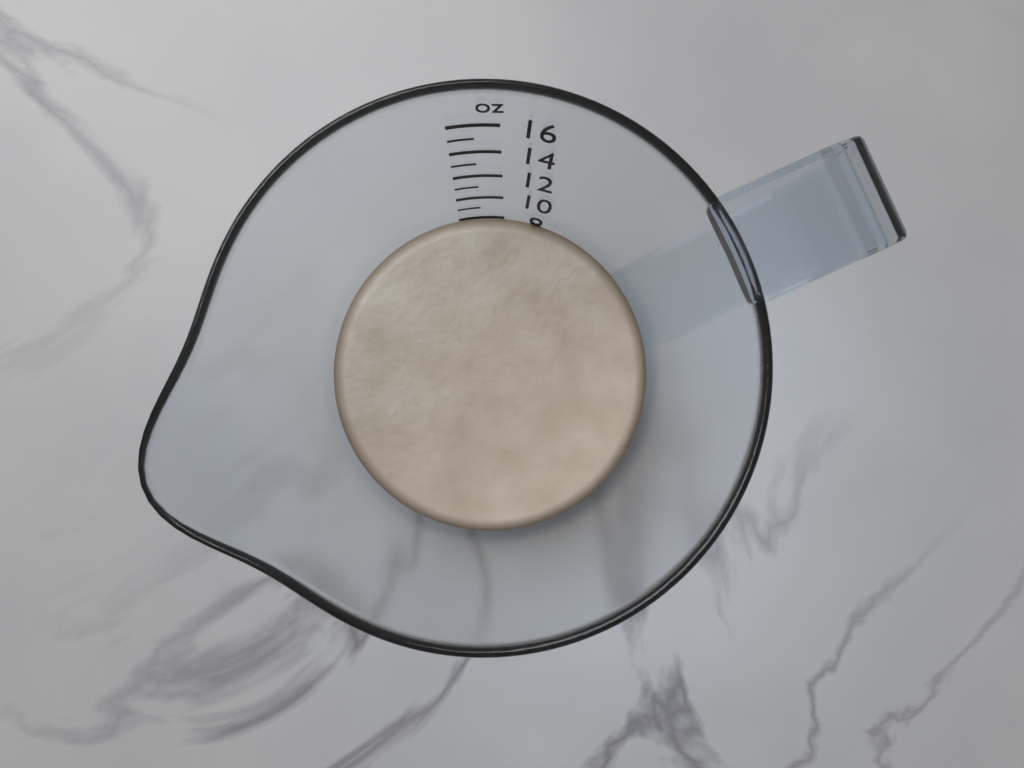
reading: 8 oz
